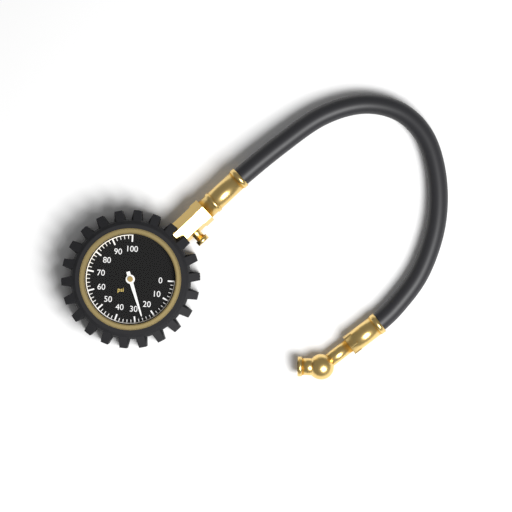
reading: 26 psi
